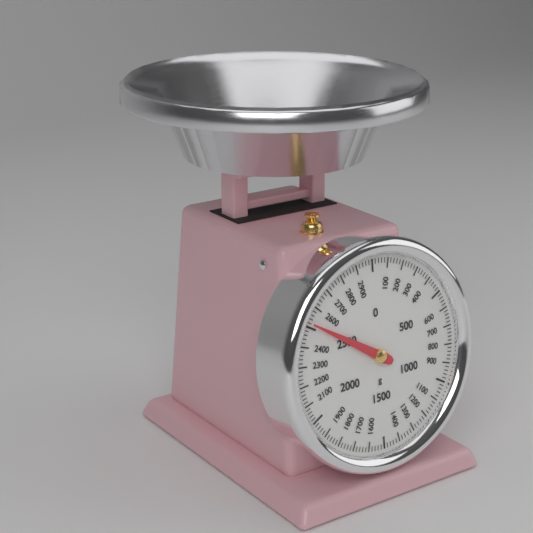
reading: 2520 g
